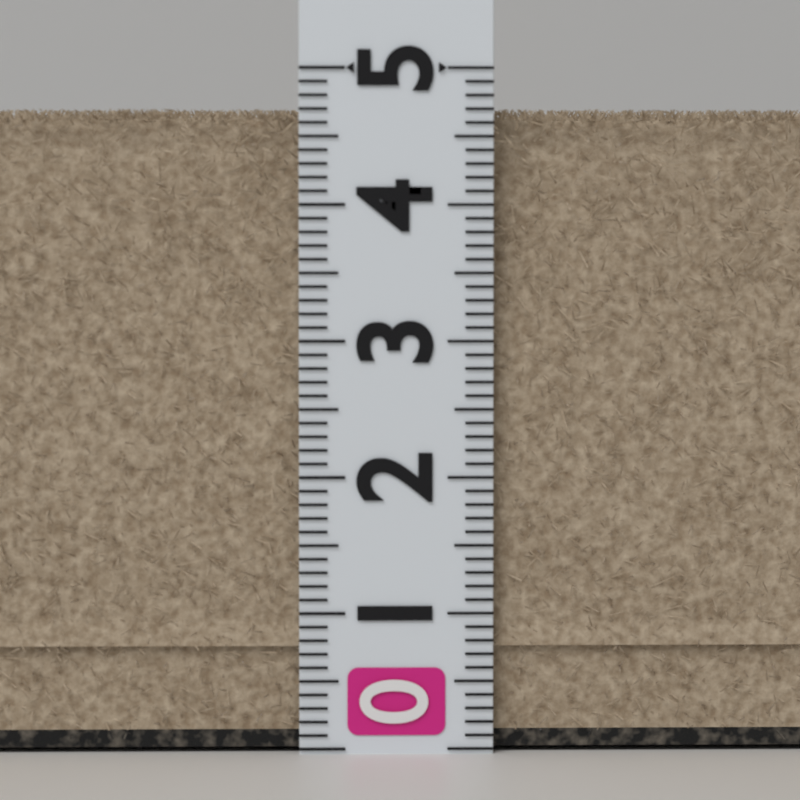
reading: 4.7 (no unit)
